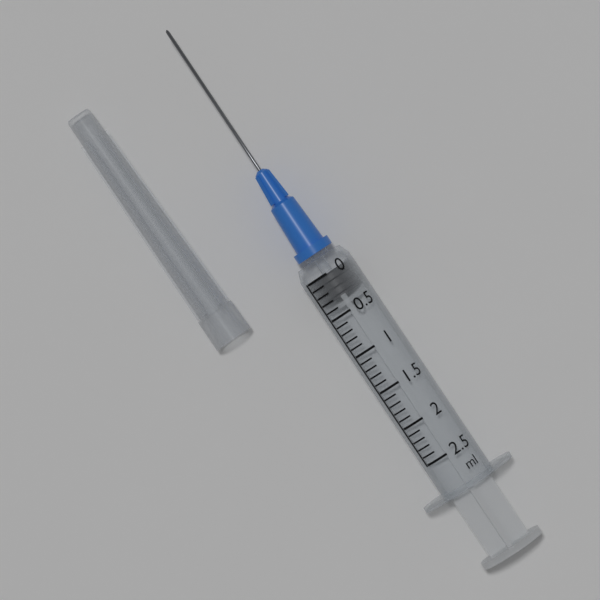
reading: 0.0 ml
